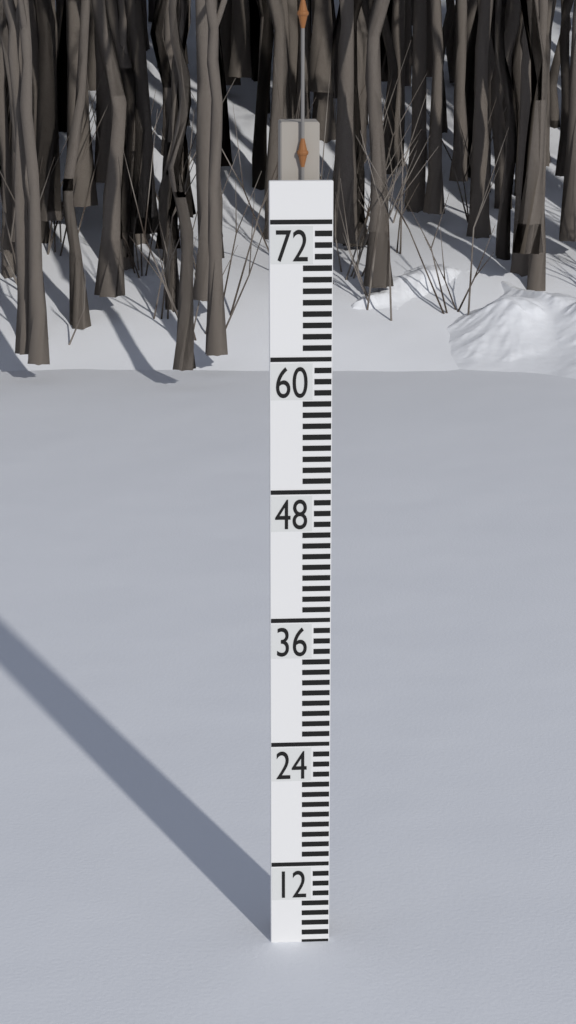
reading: 4 (no unit)
